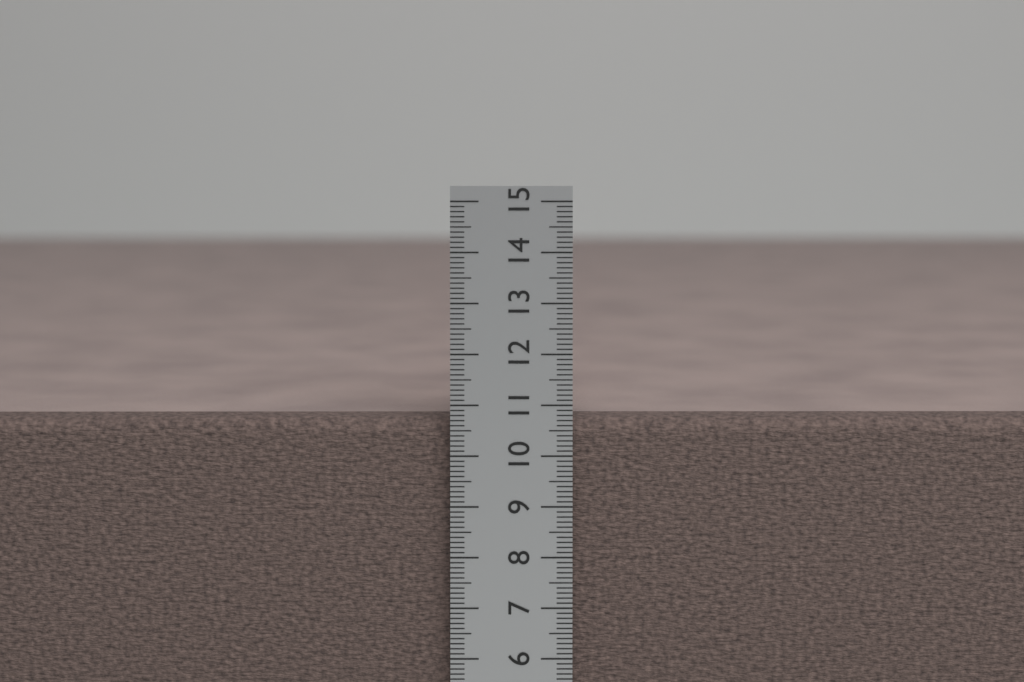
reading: 10.7 cm
